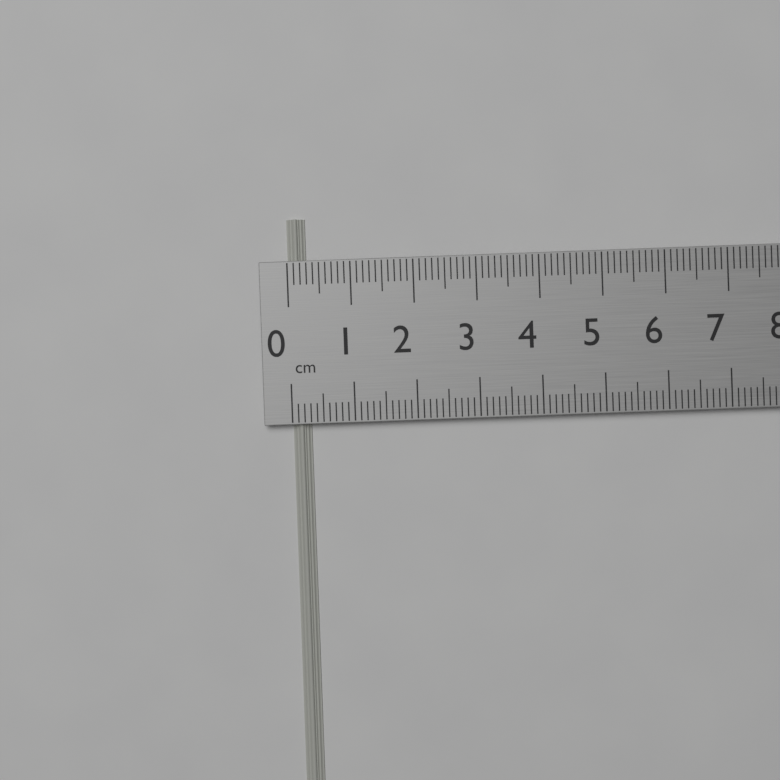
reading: 0.3 cm
